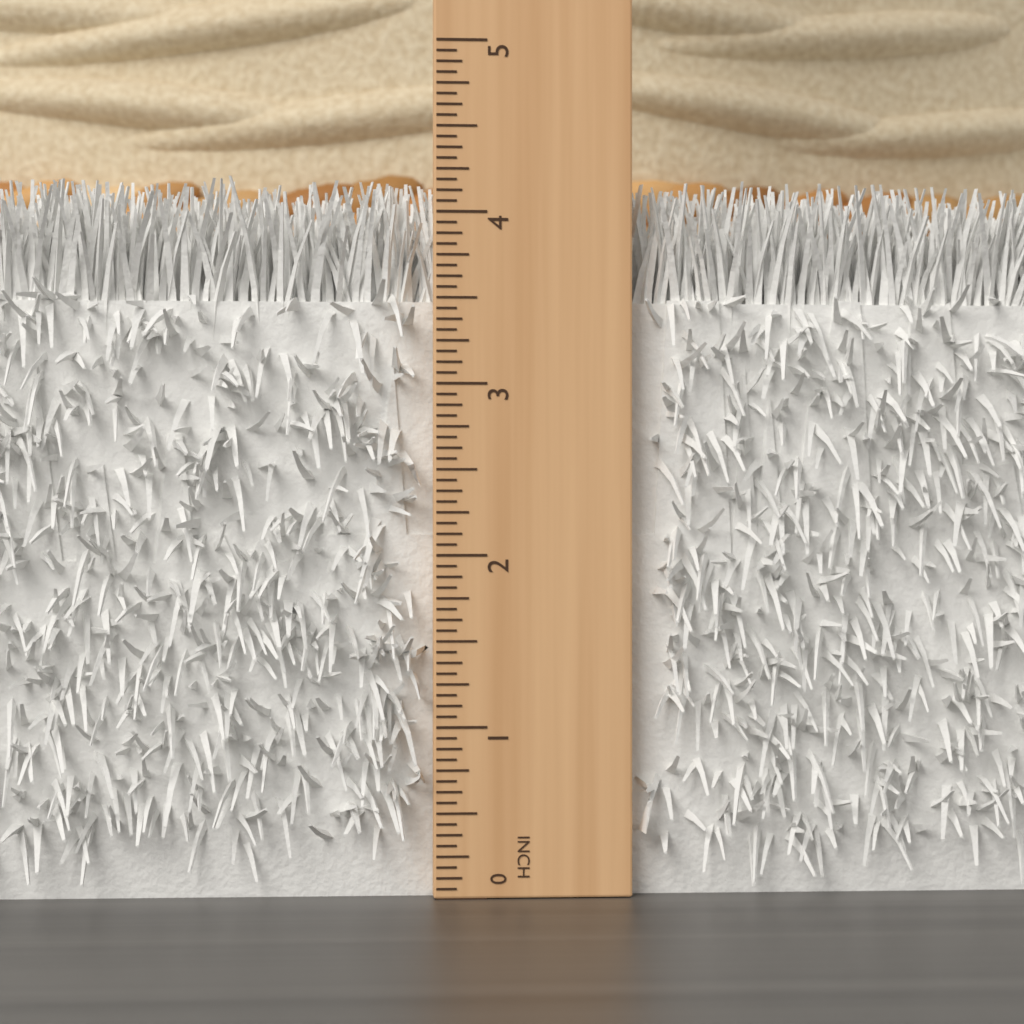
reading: 4.1875 in
